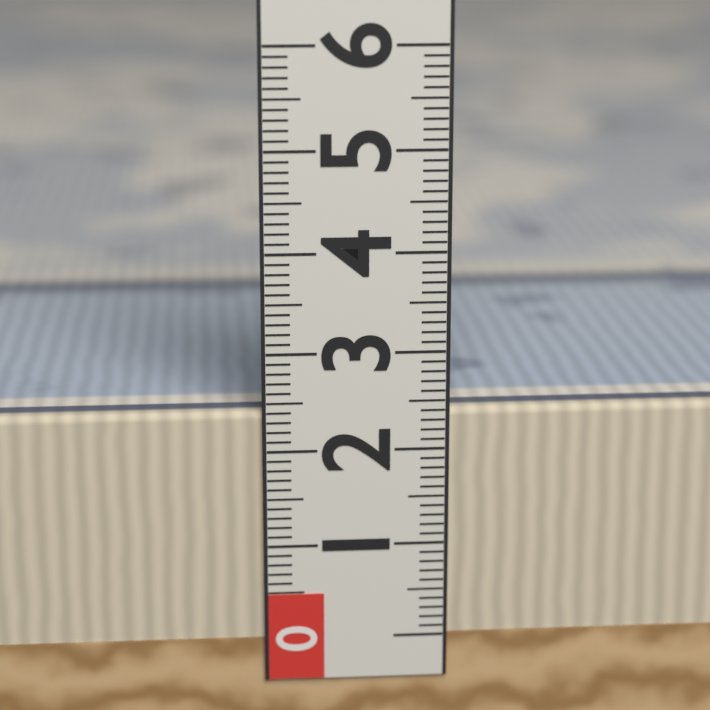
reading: 2.4 (no unit)
